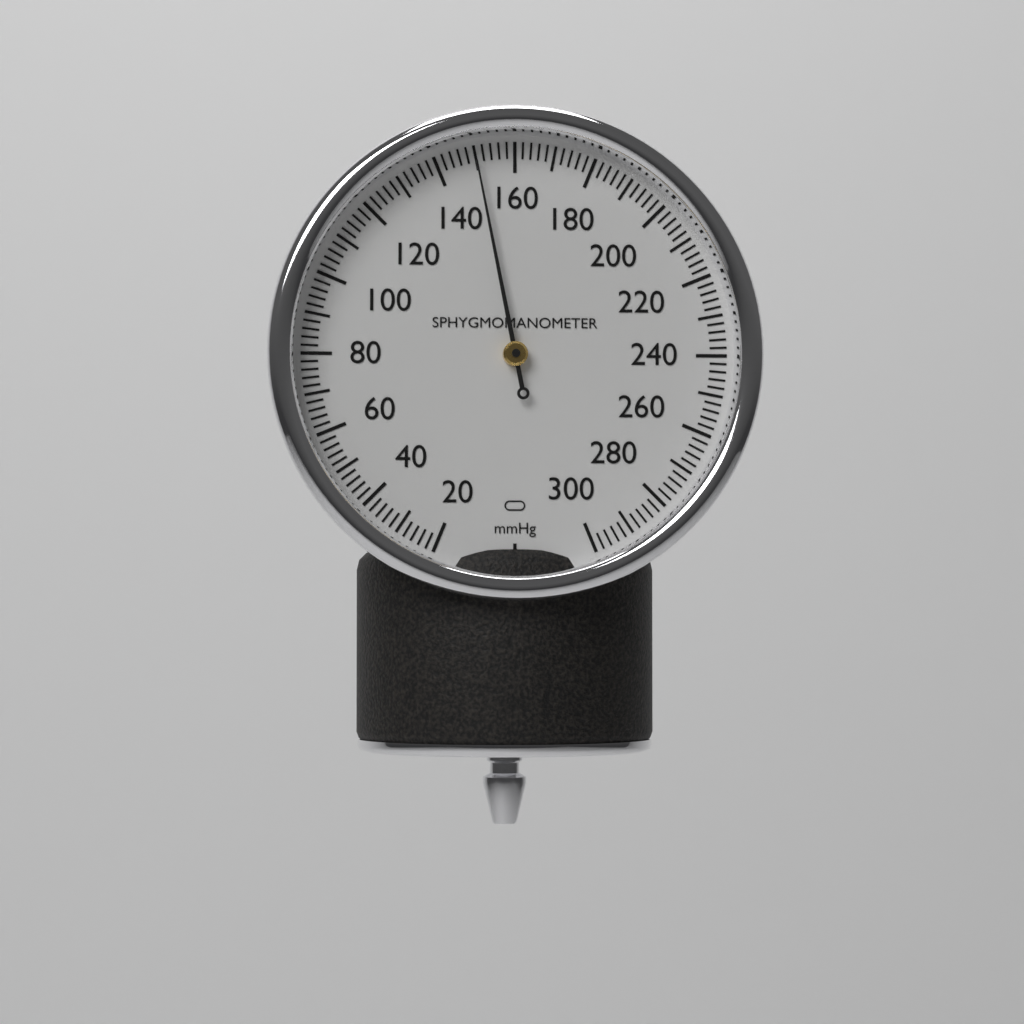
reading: 150 mmHg
